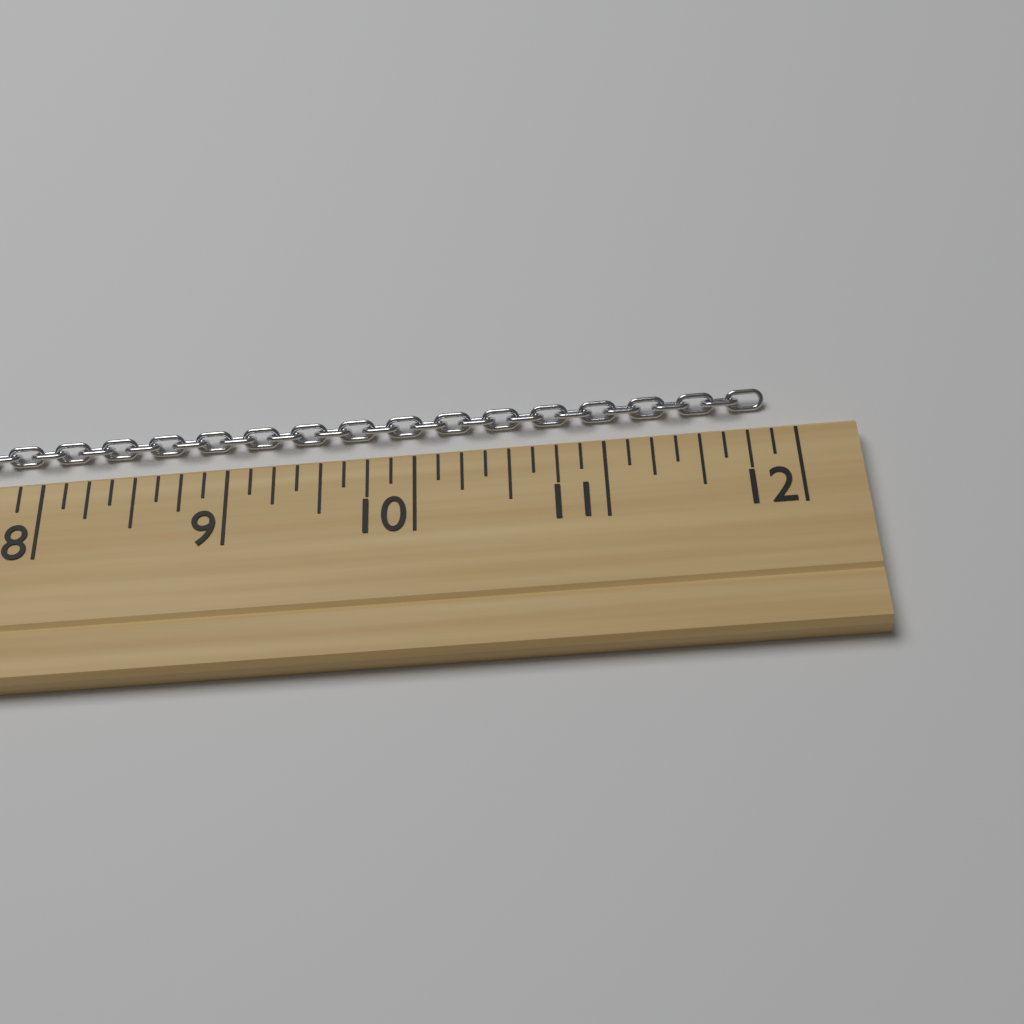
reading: 11.875 (no unit)
